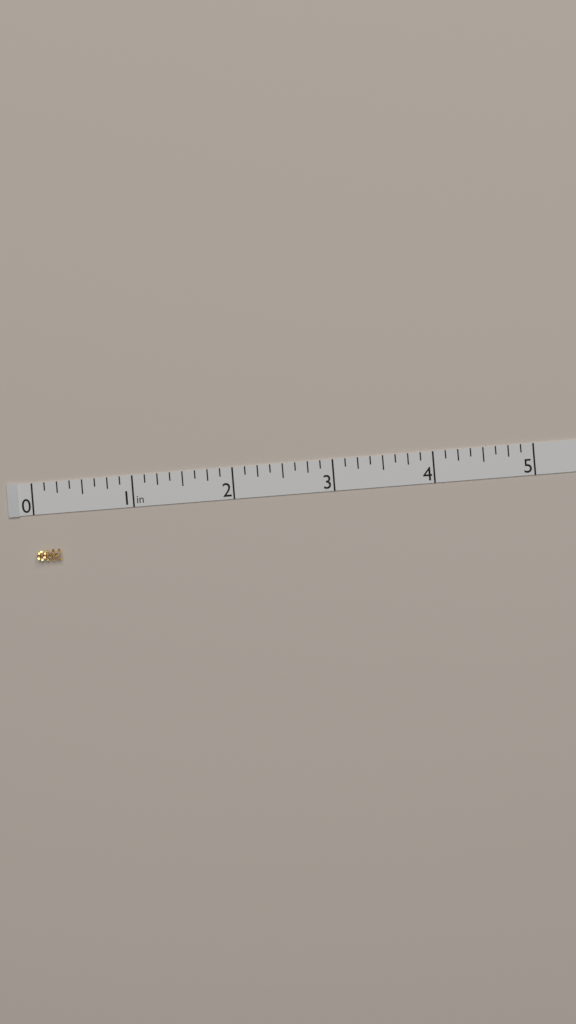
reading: 0.250 in
